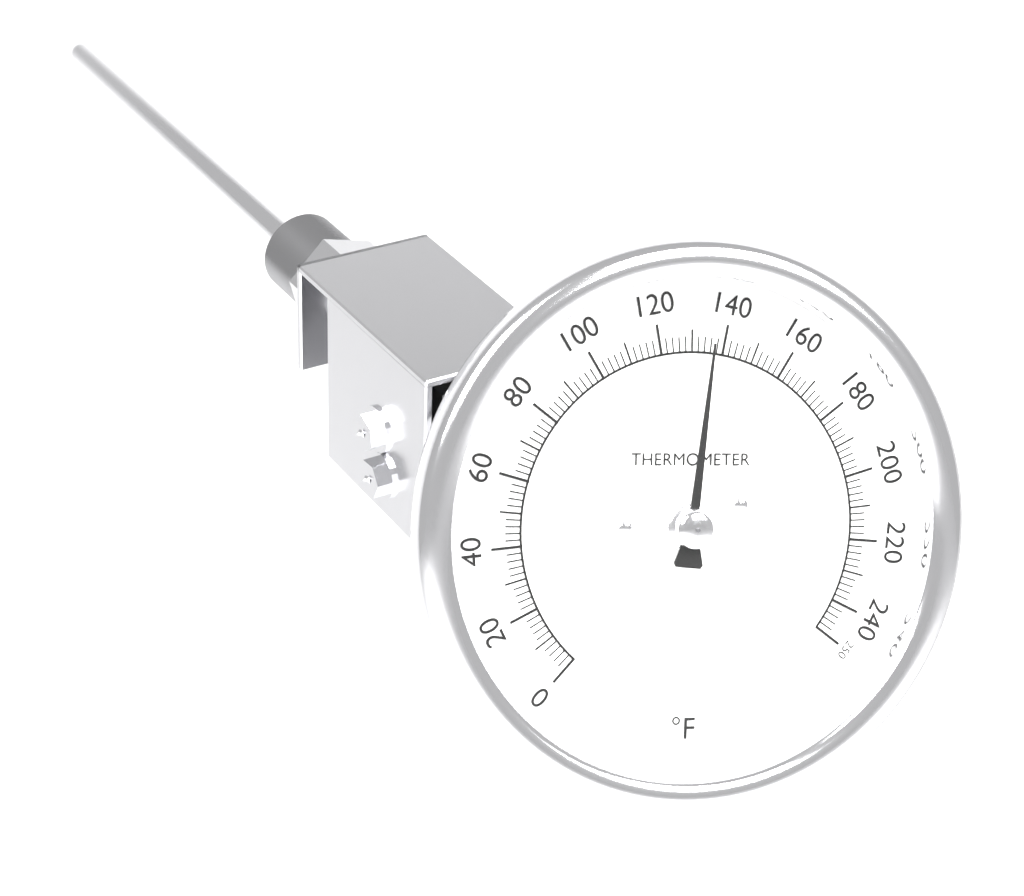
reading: 136 °F
